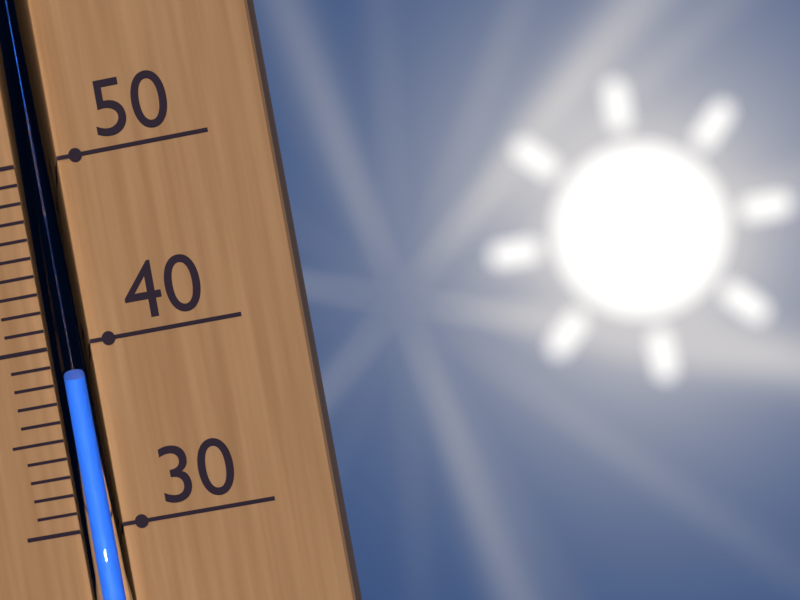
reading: 38 (no unit)
